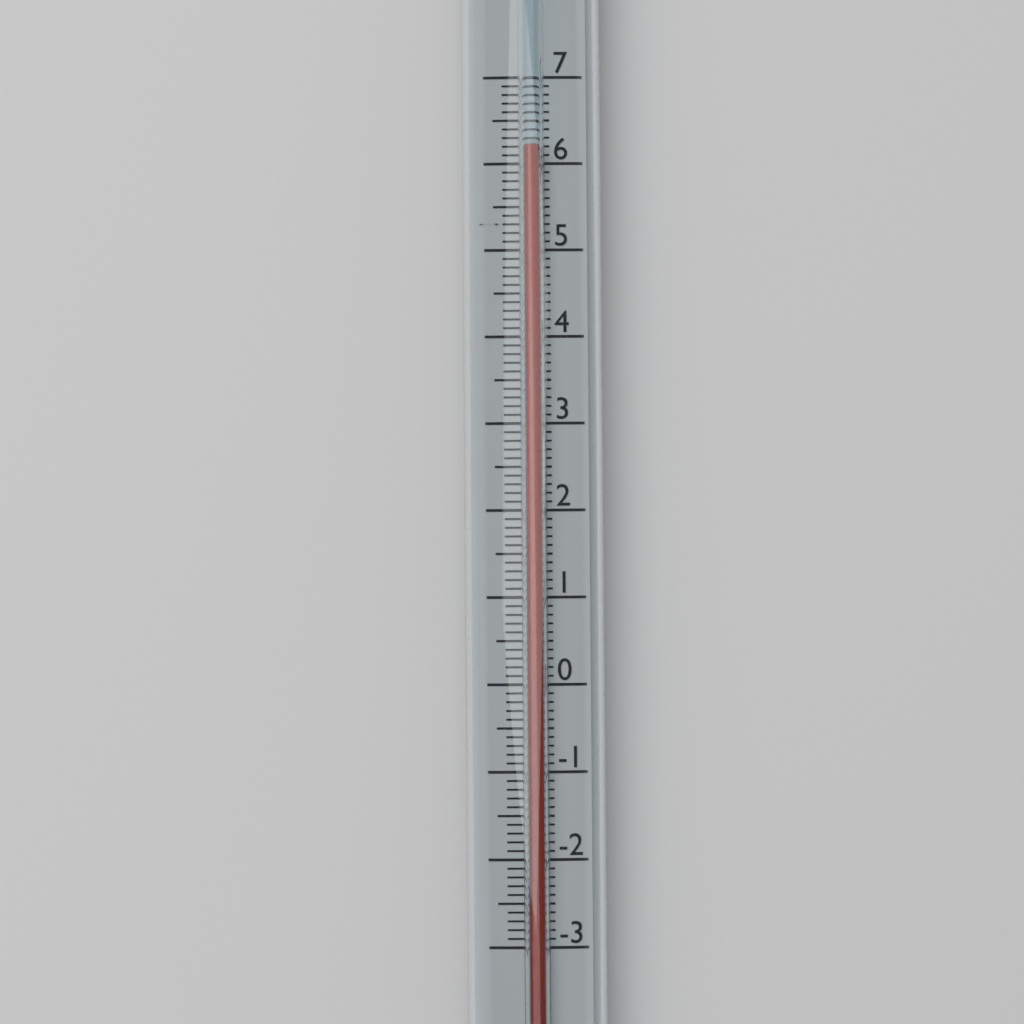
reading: 6.2 (no unit)
